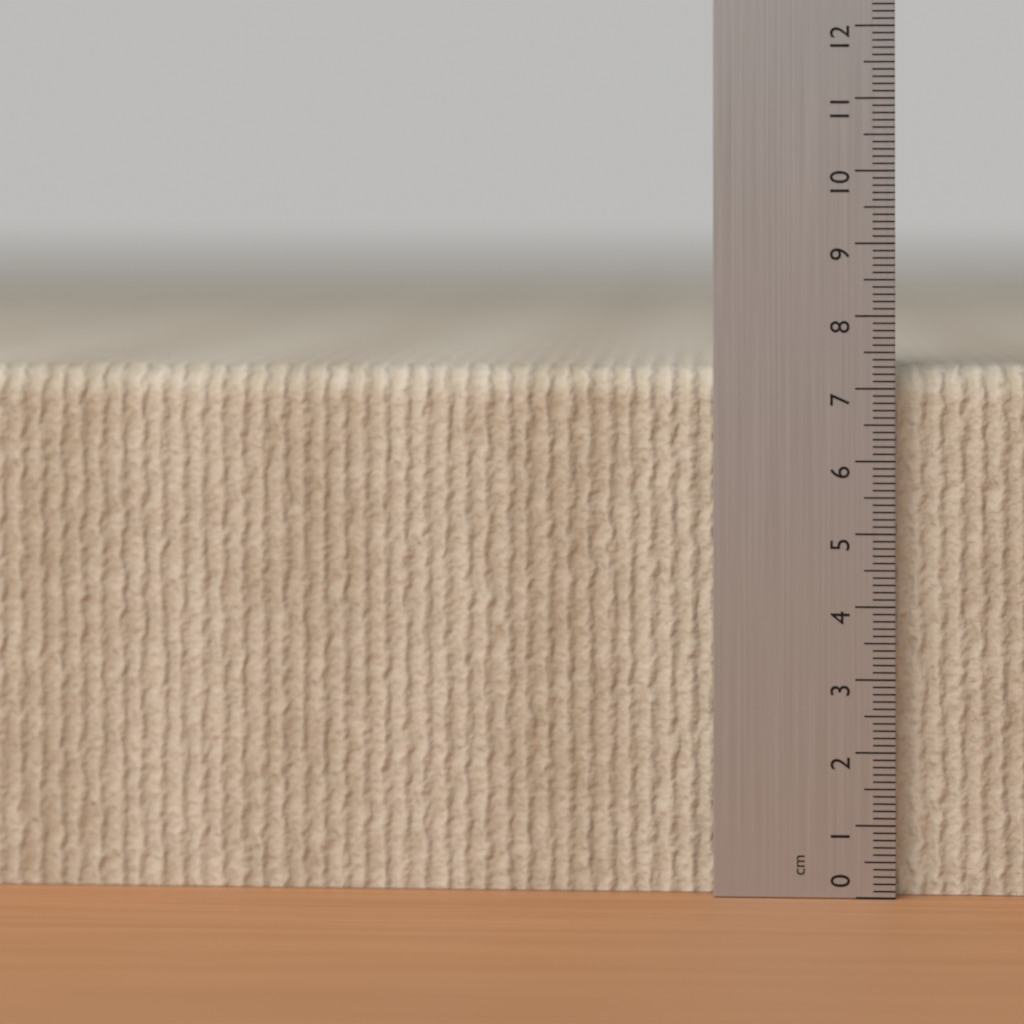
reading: 7.3 cm
